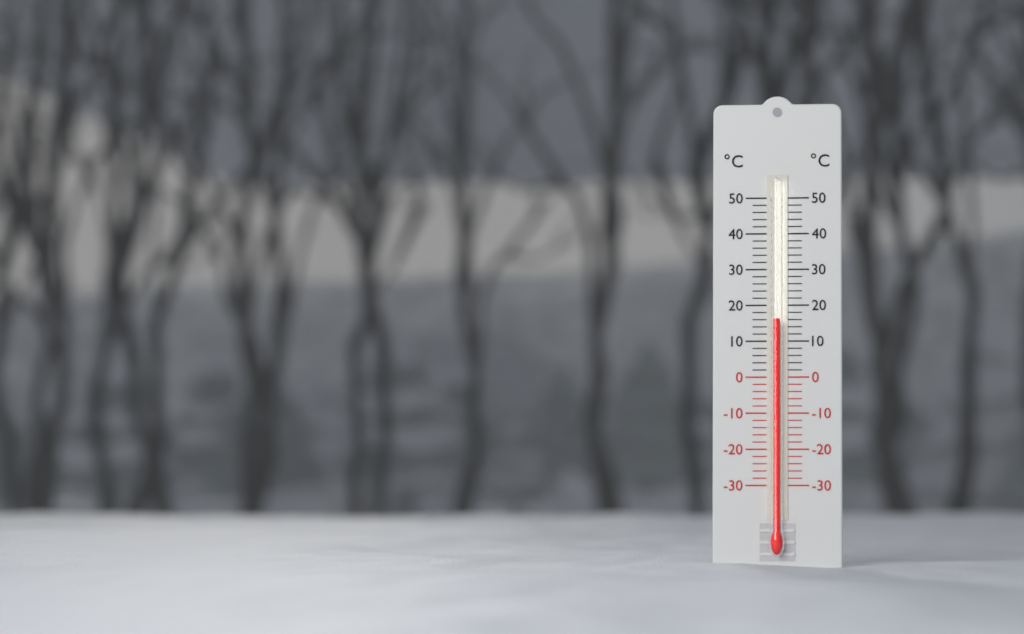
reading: 16 °C
